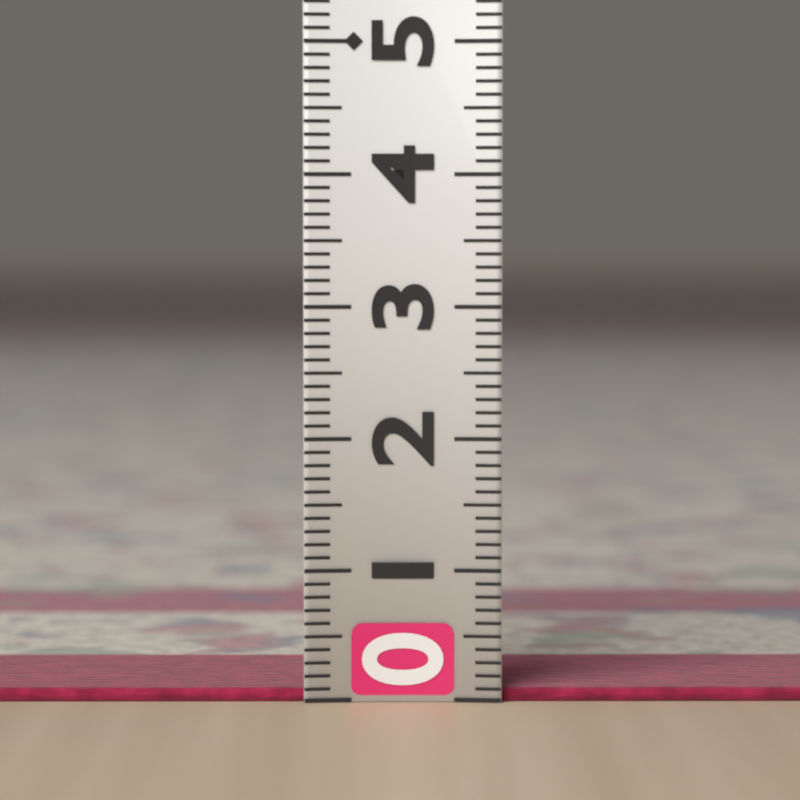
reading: 0.1 (no unit)
